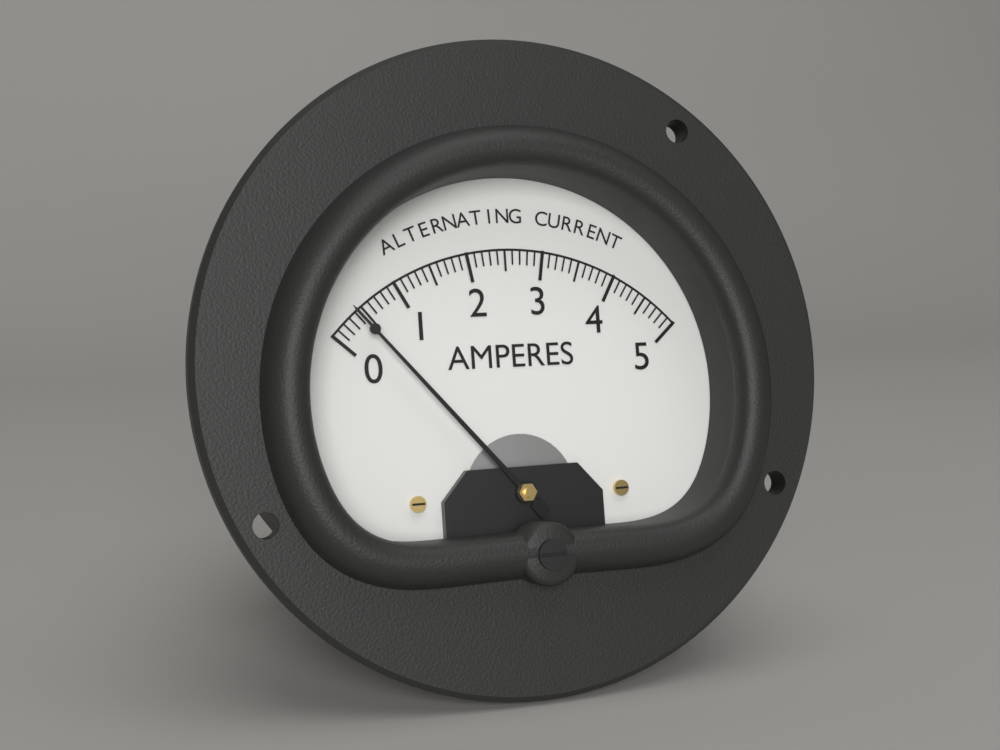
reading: 0.4 A
